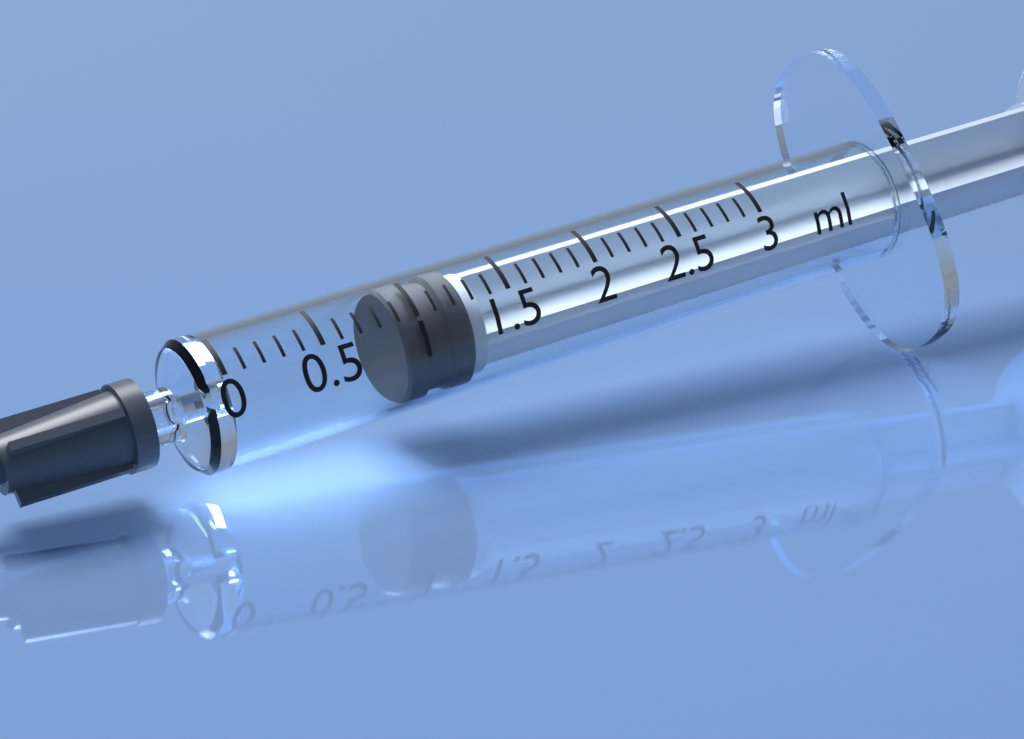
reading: 0.9 ml
